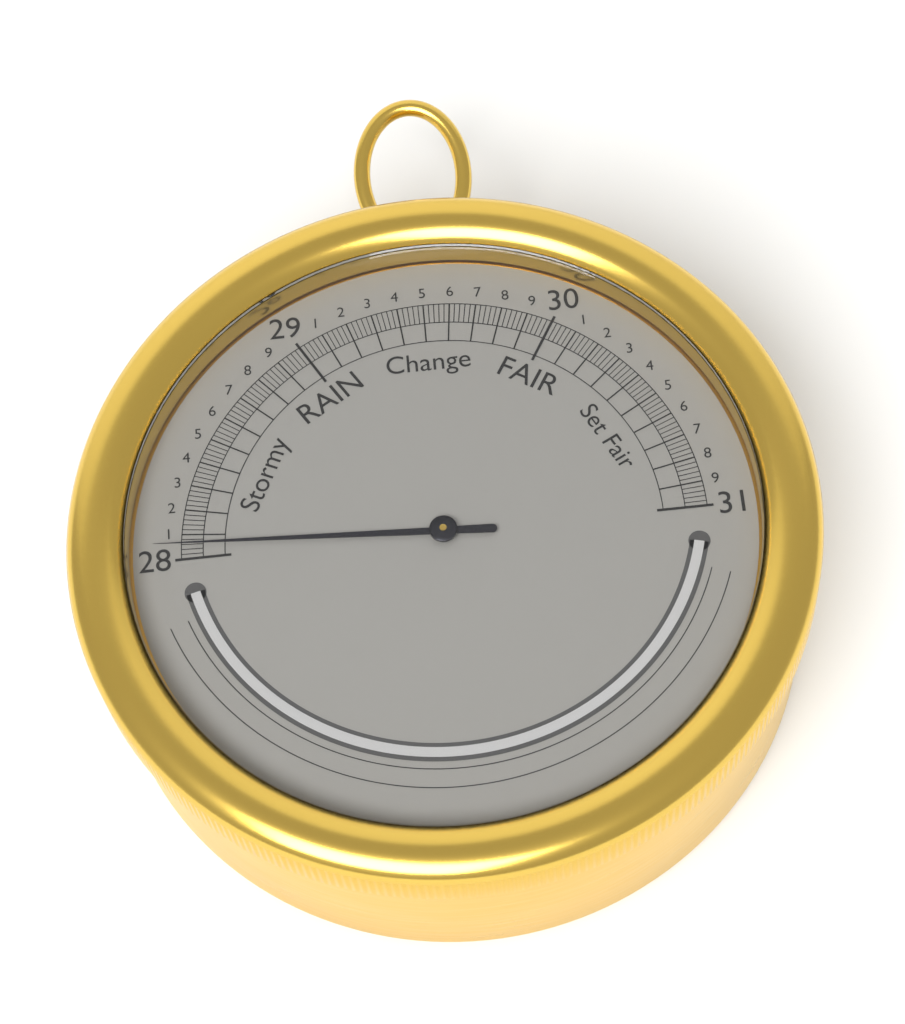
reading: 28.06 inHg
